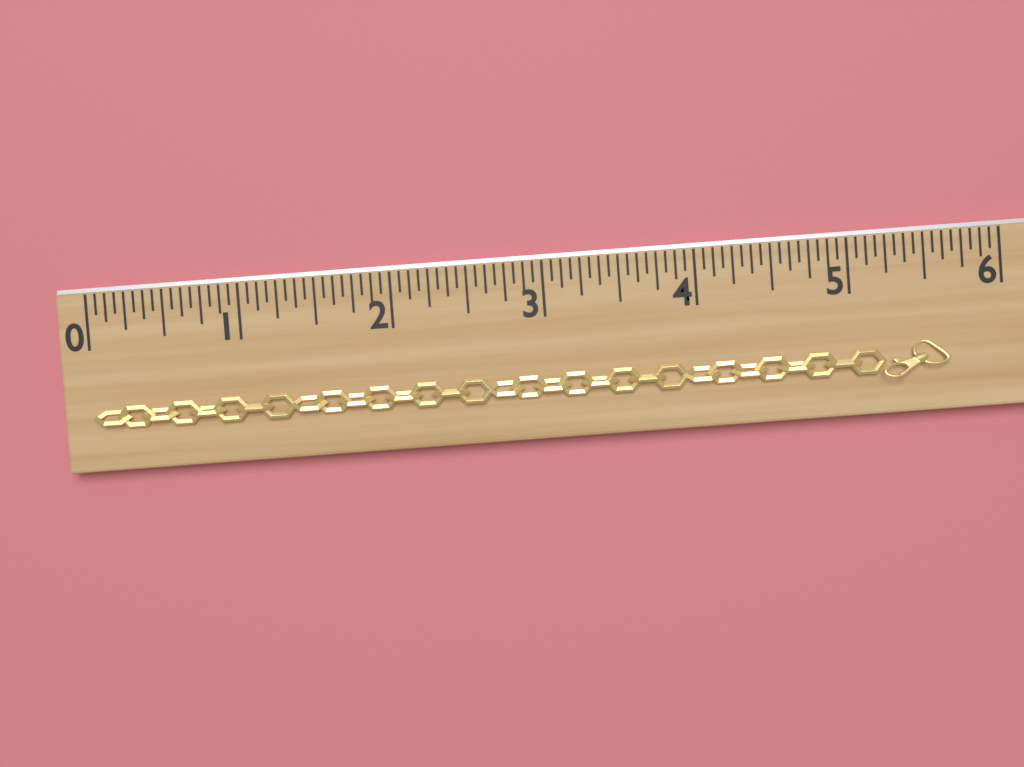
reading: 5.6250 (no unit)
